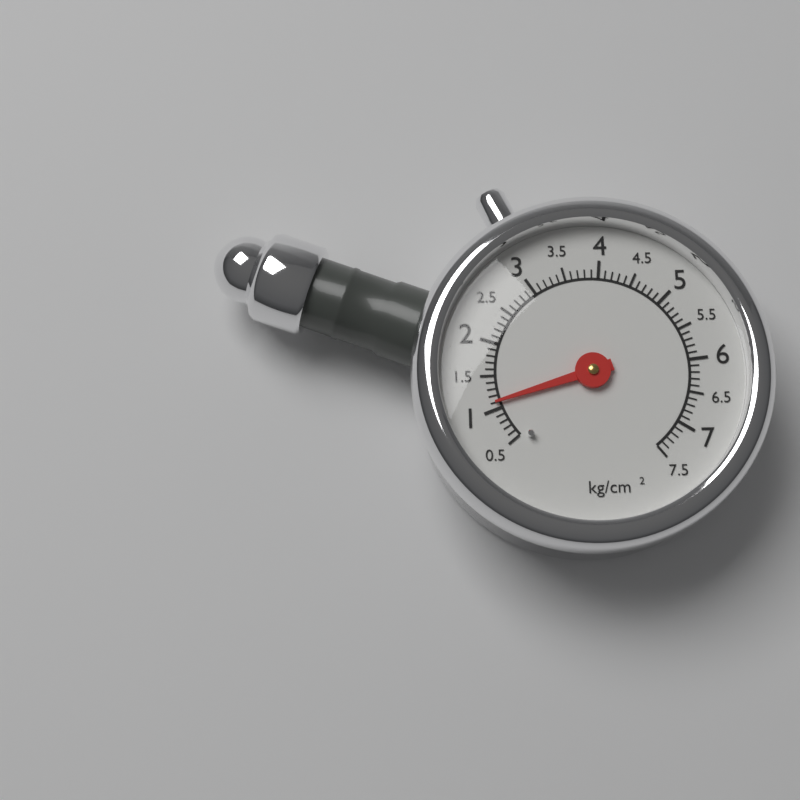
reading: 1.1 kg/cm²
